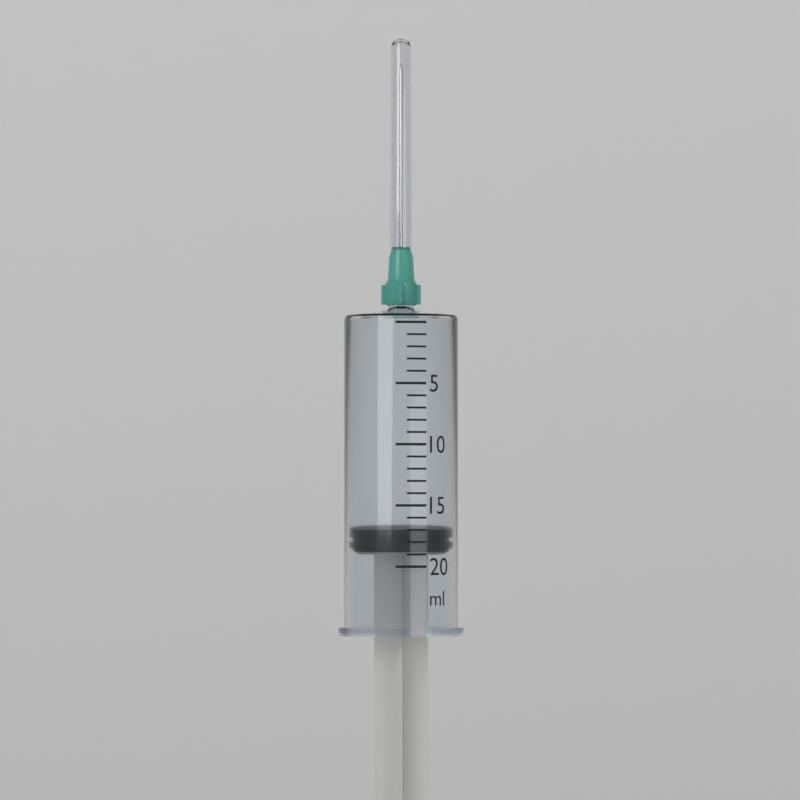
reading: 17 ml
